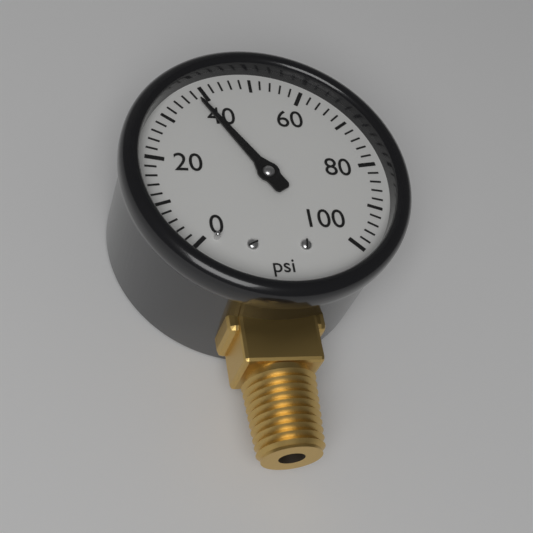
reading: 38 psi
